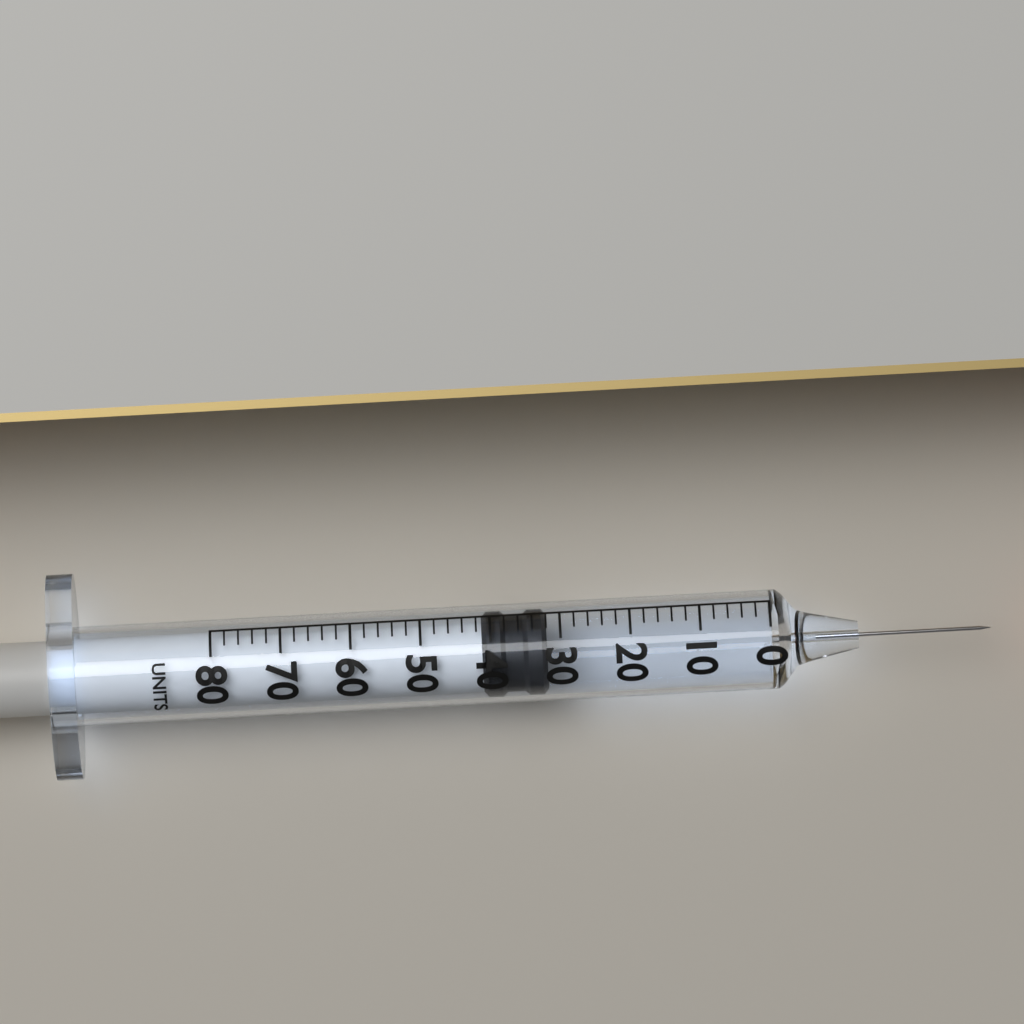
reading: 32 units
